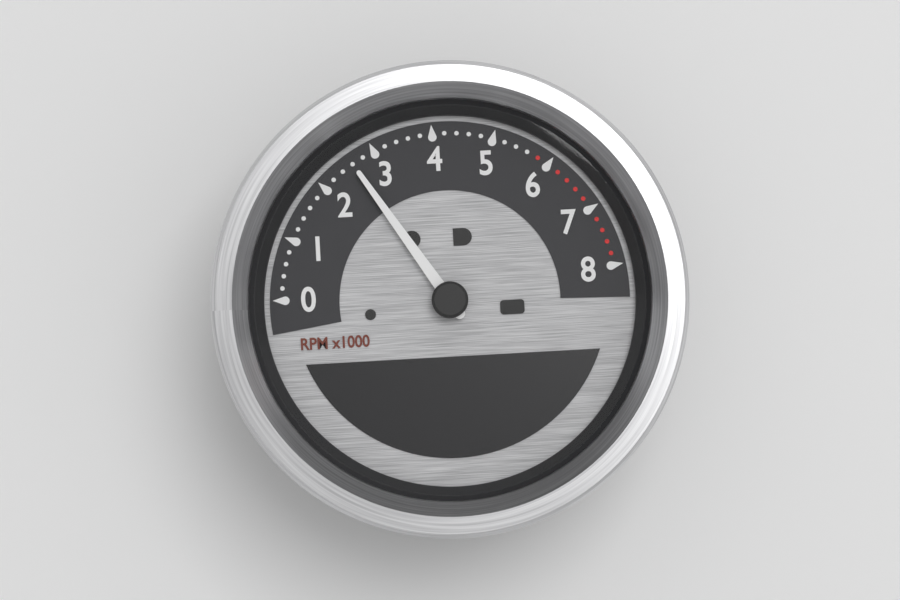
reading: 2600 RPM
